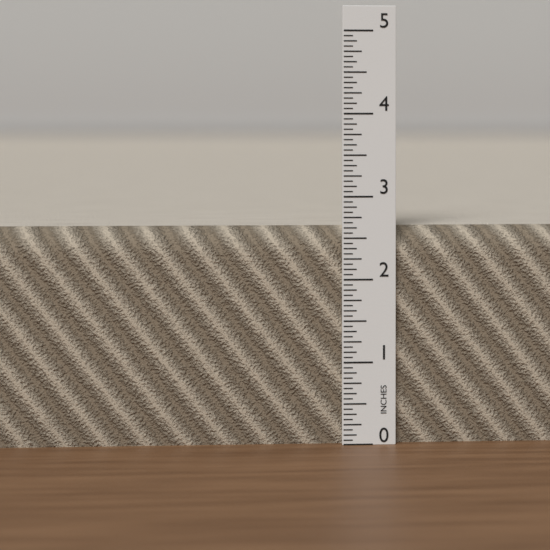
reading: 2.6250 in
